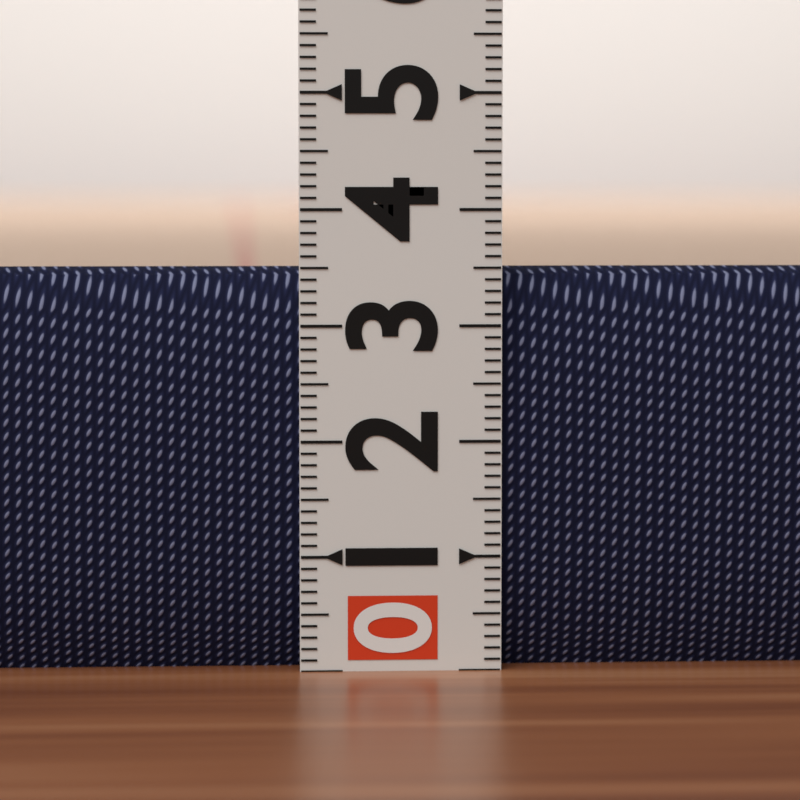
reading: 3.5 (no unit)
